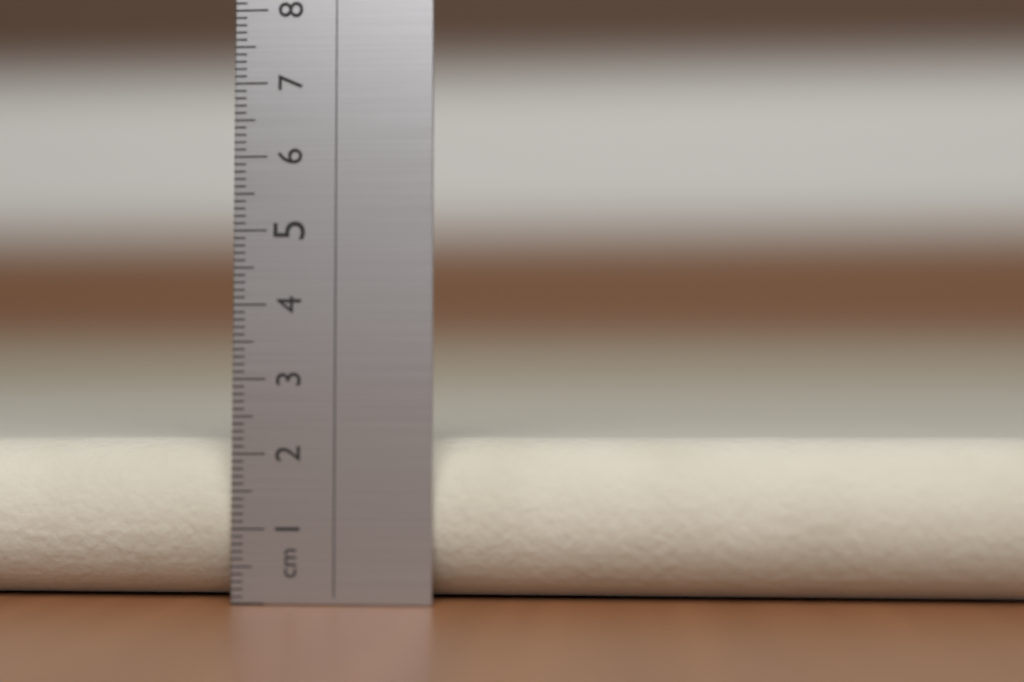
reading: 2.2 cm
